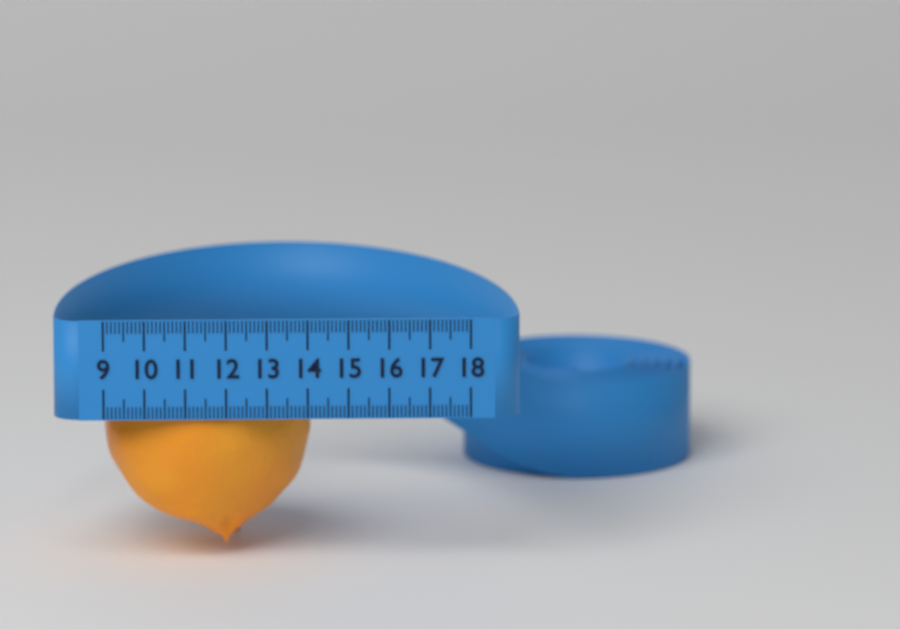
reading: 14.1 (no unit)
